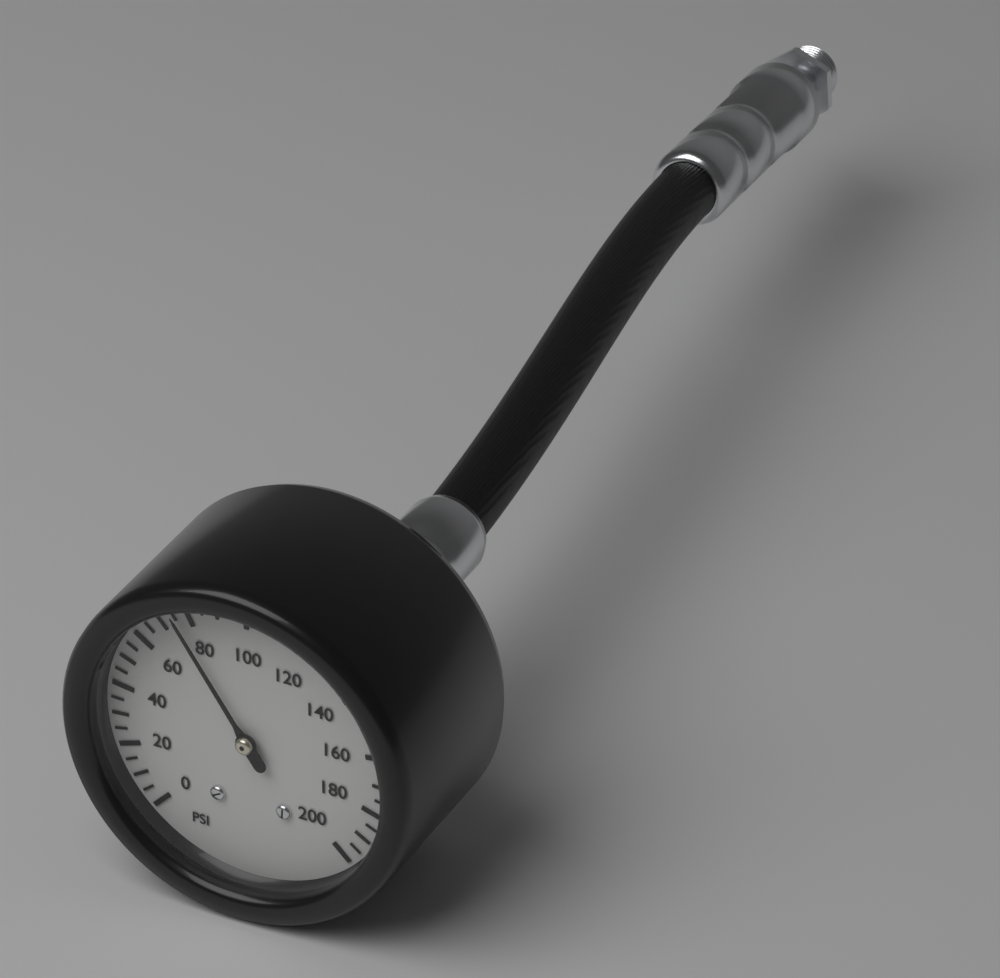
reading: 75 psi
